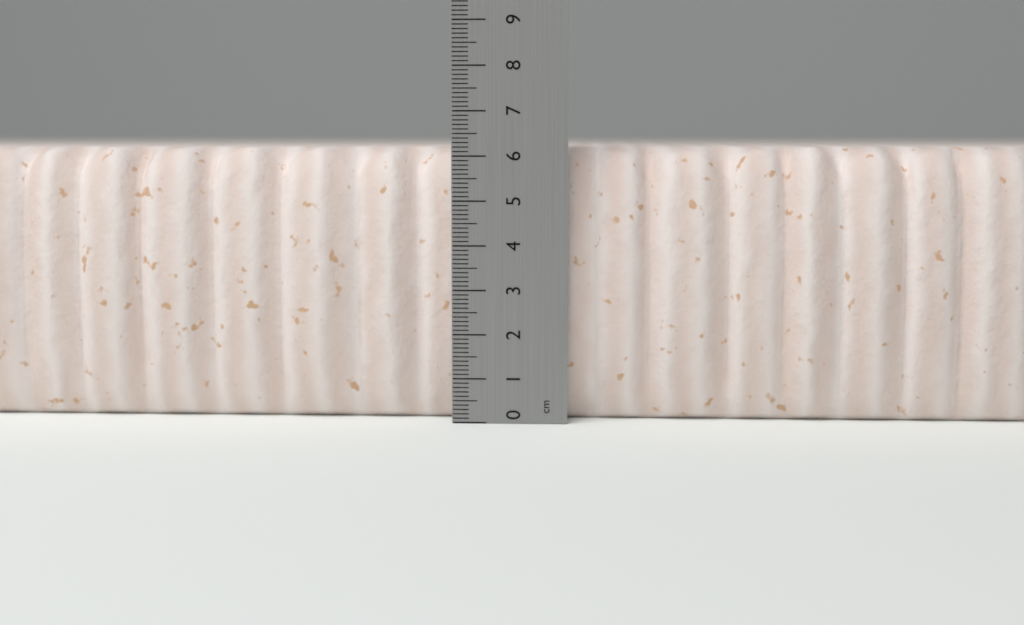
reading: 6.2 cm
